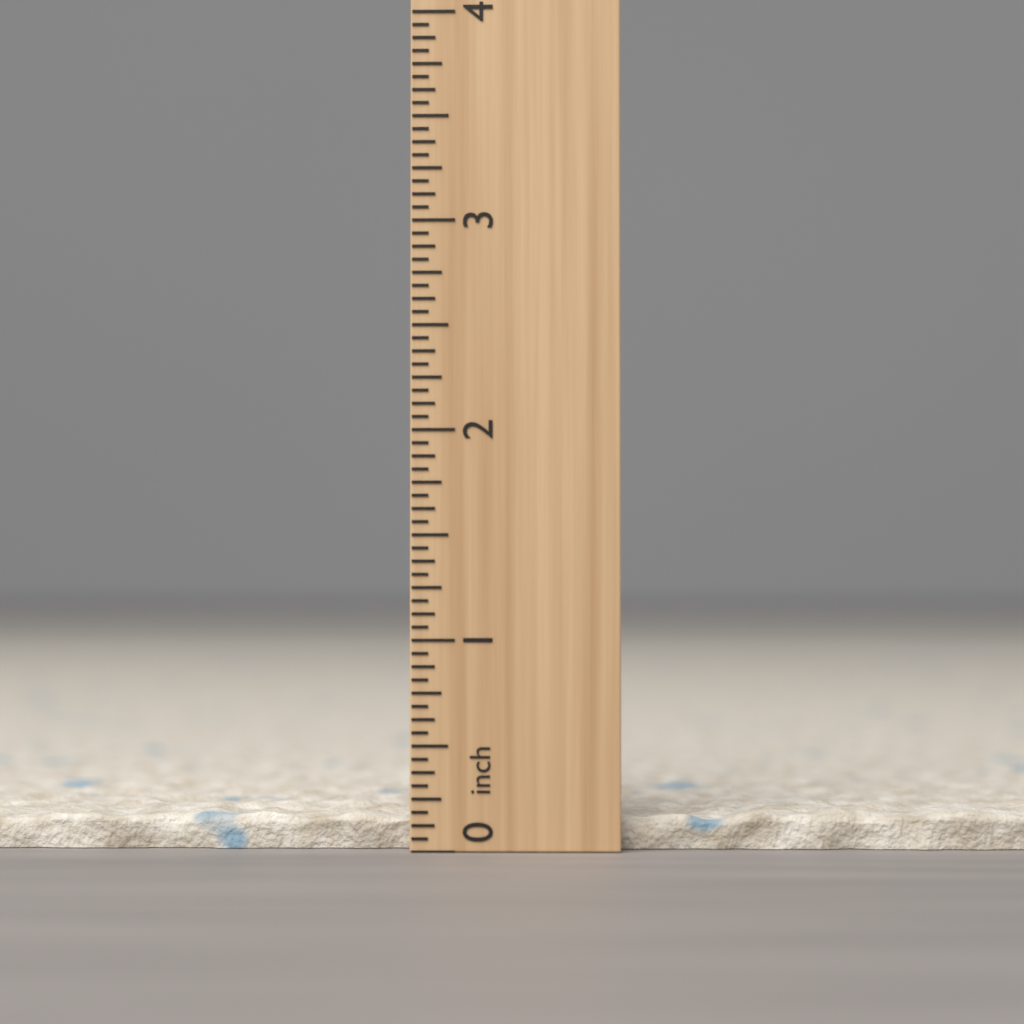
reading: 0.1875 inch
